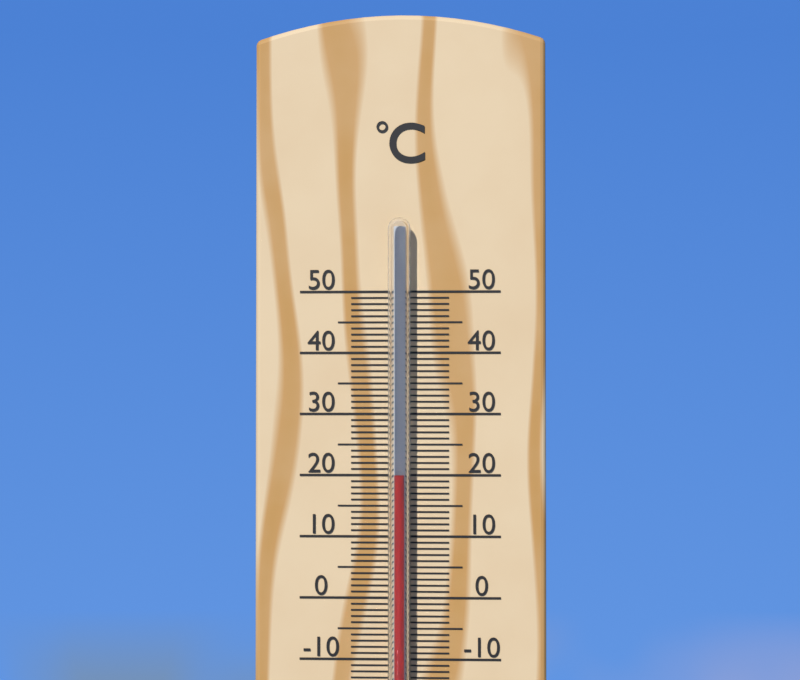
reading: 20 °C
